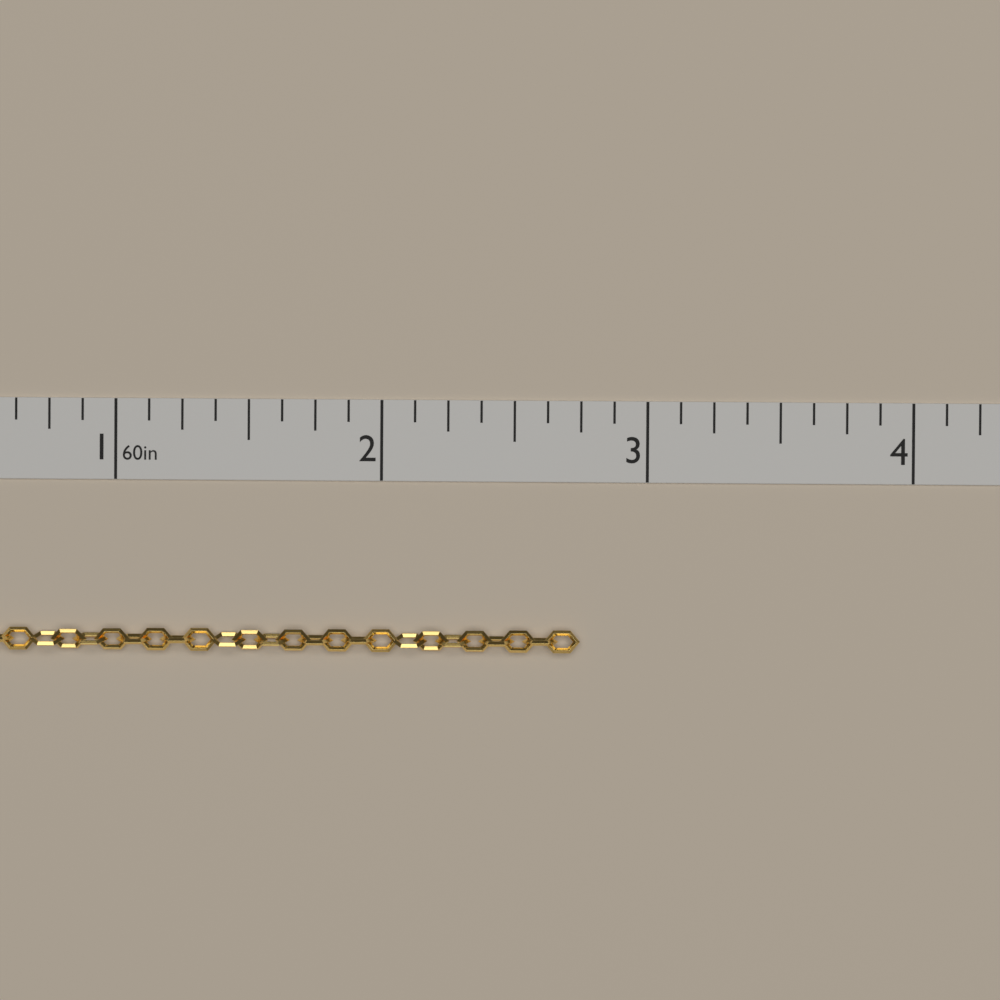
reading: 2.750 in
